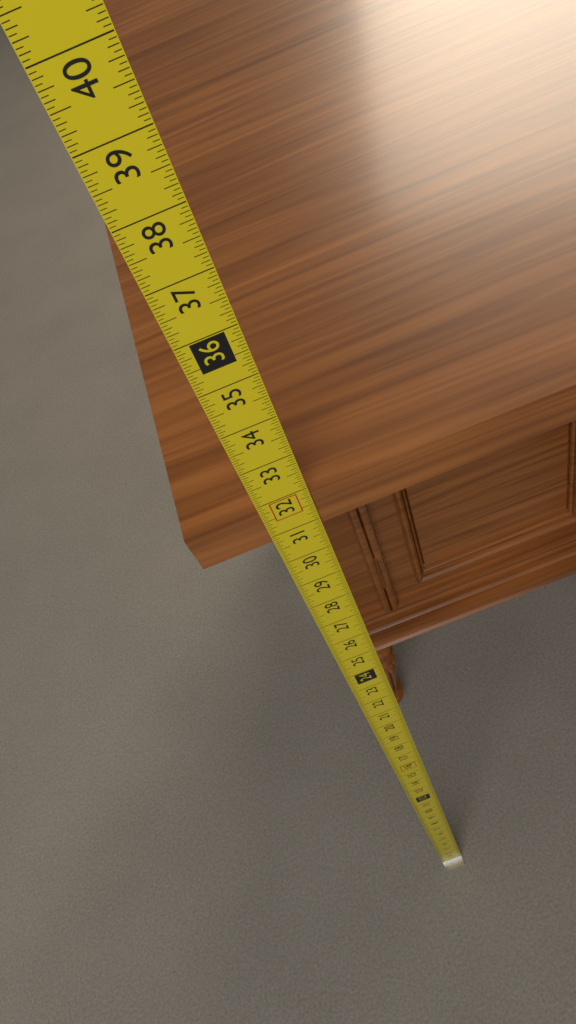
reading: 31.8125 in
